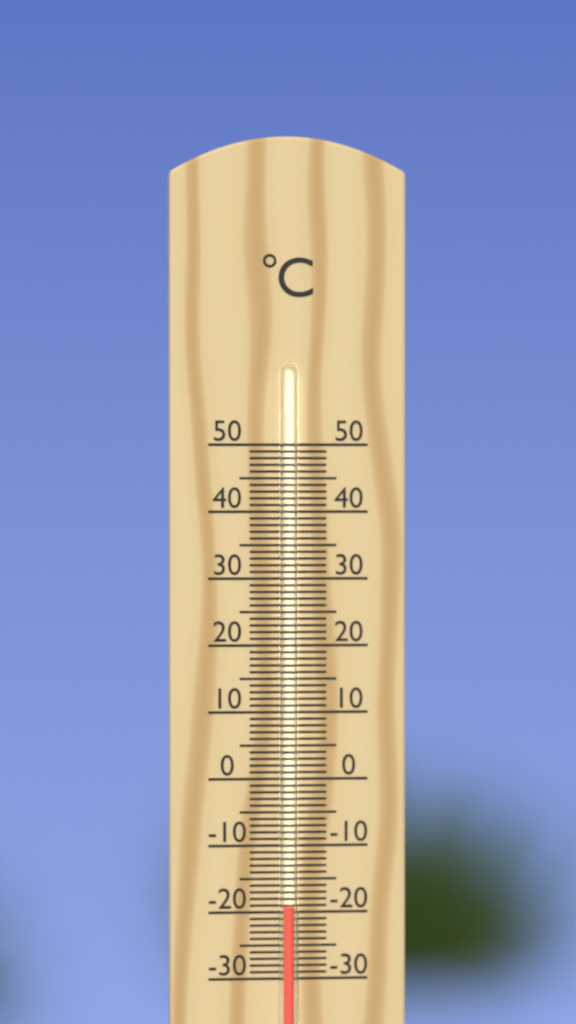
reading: -19 °C
